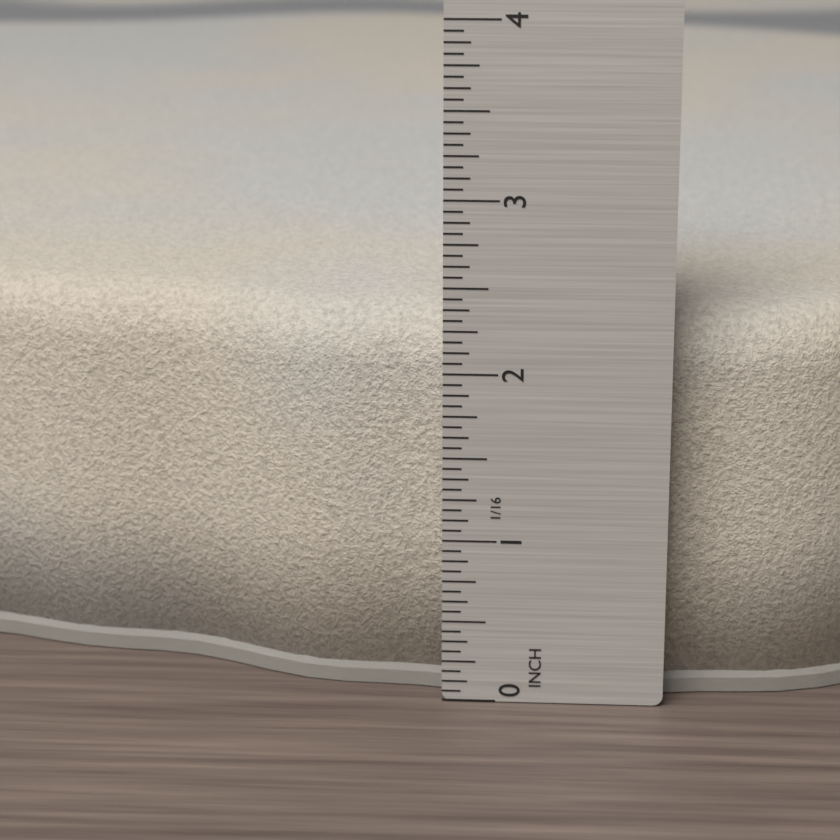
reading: 2.3125 in
